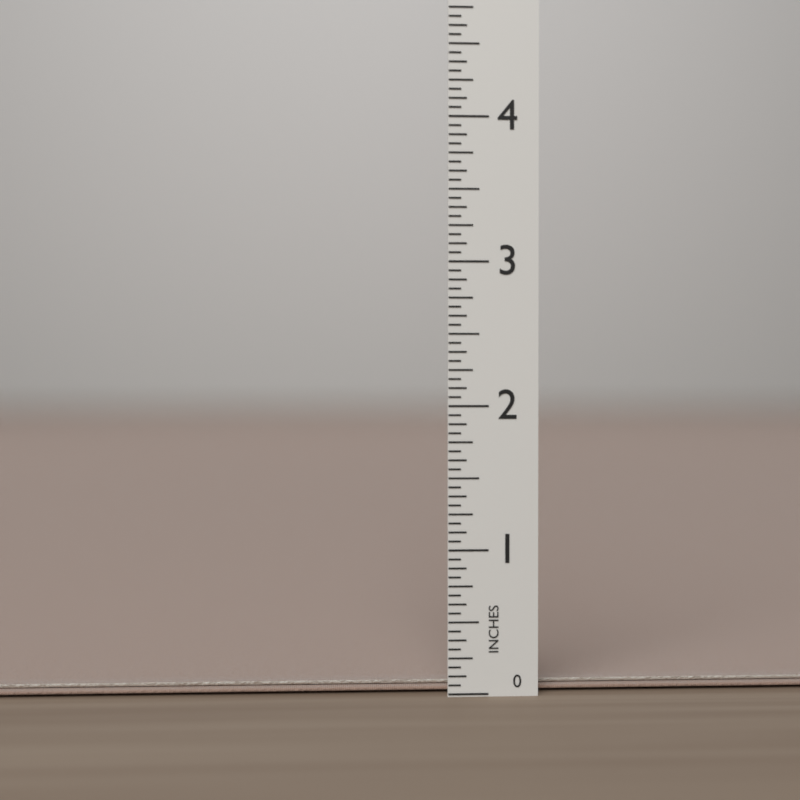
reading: 0.0625 in
